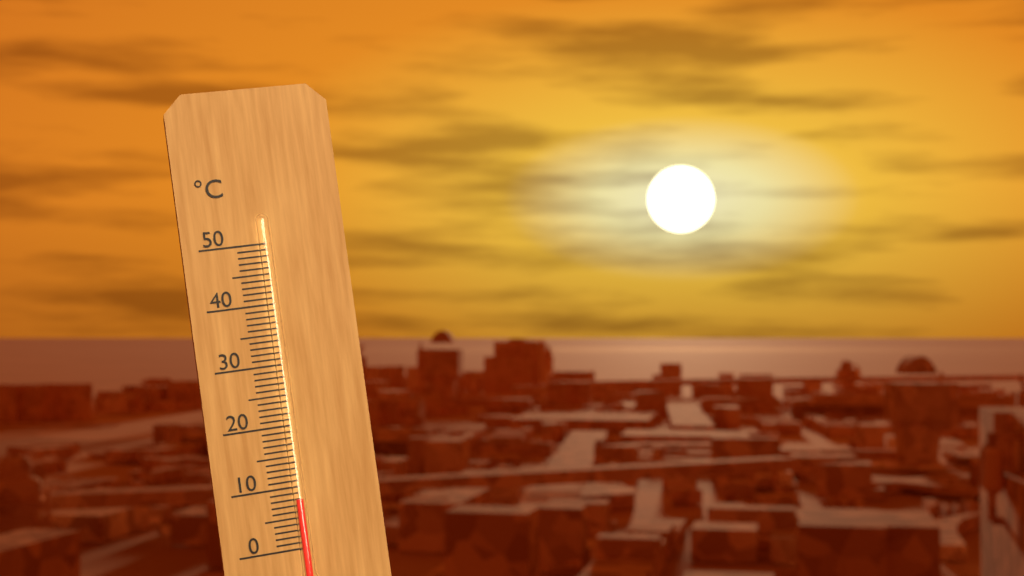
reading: 8 °C
